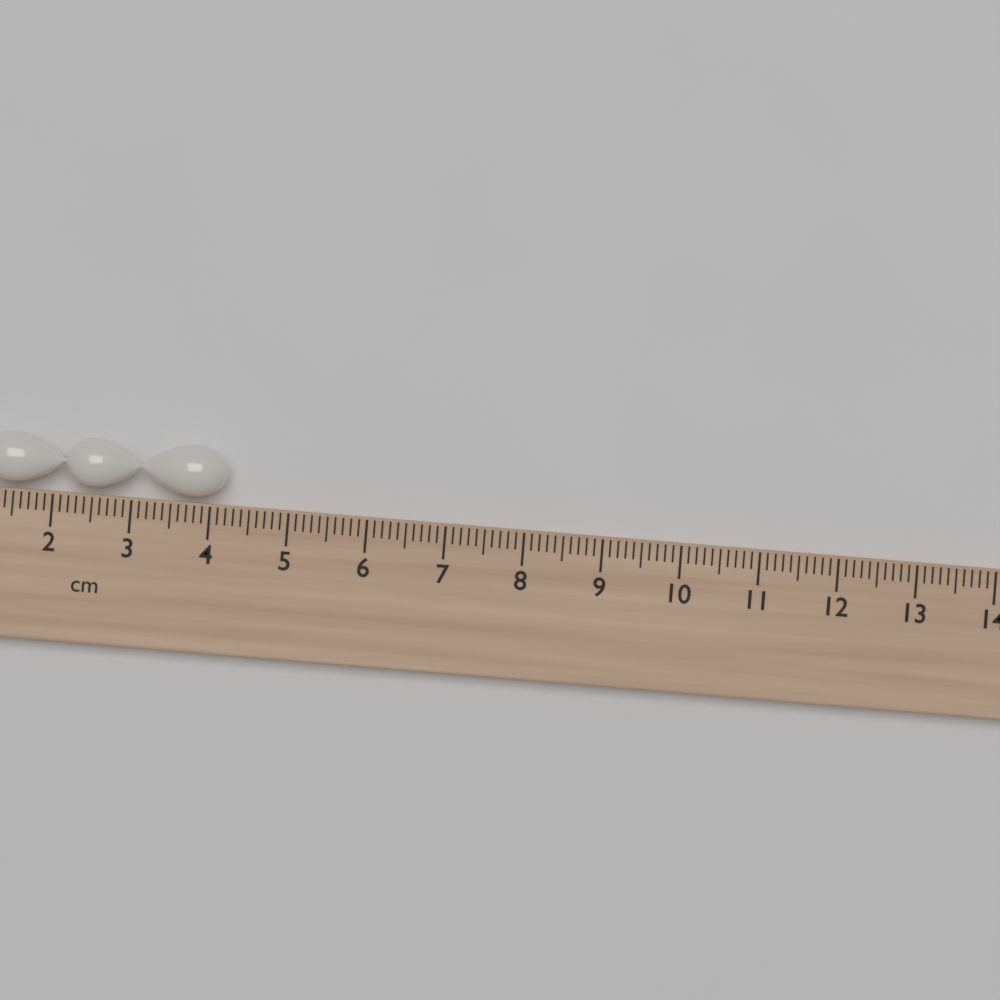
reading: 4.2 cm
